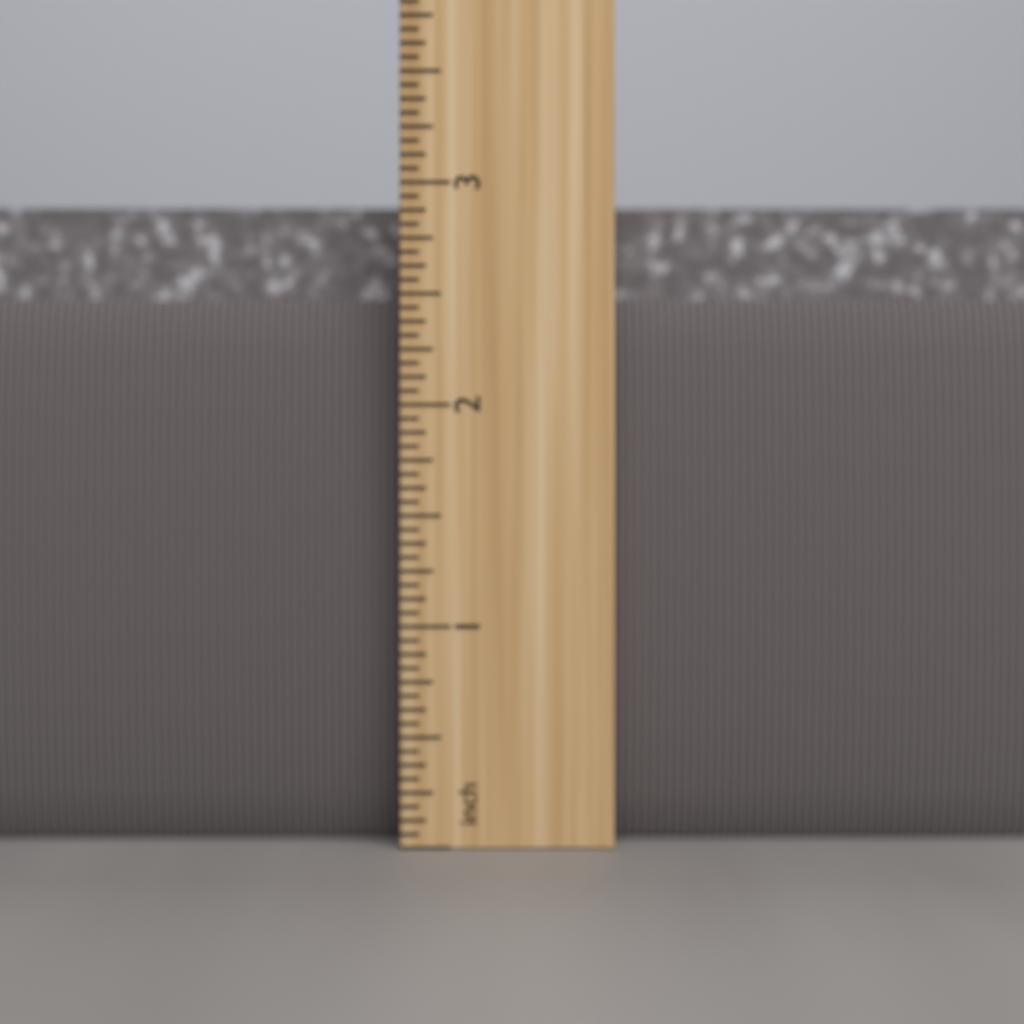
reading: 2.9375 inch
